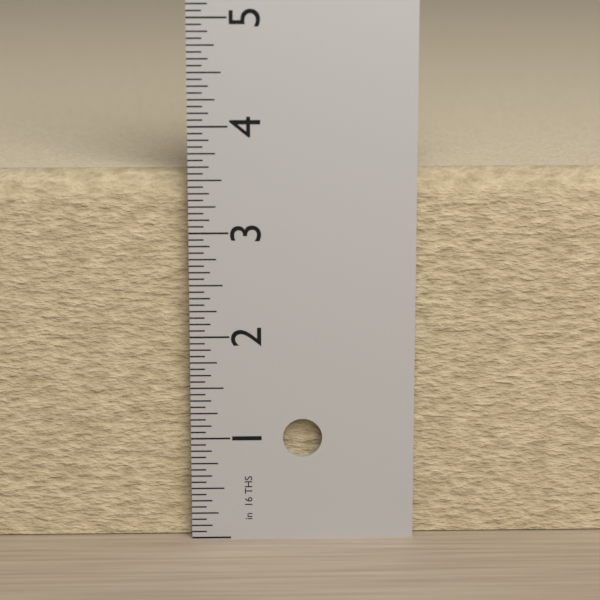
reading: 3.5625 in
